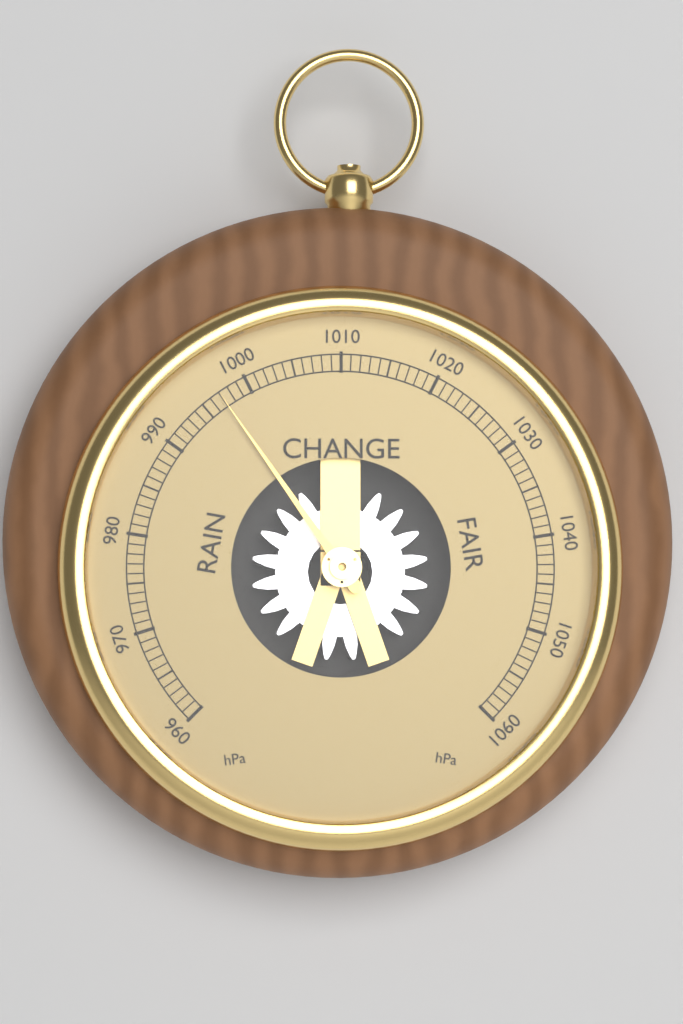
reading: 997 hPa
